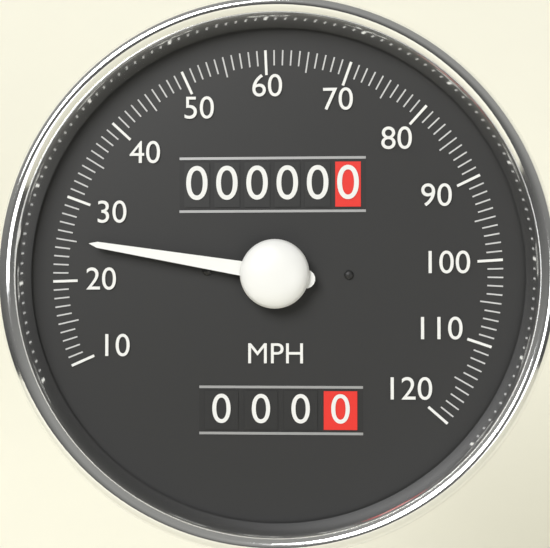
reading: 25 MPH
